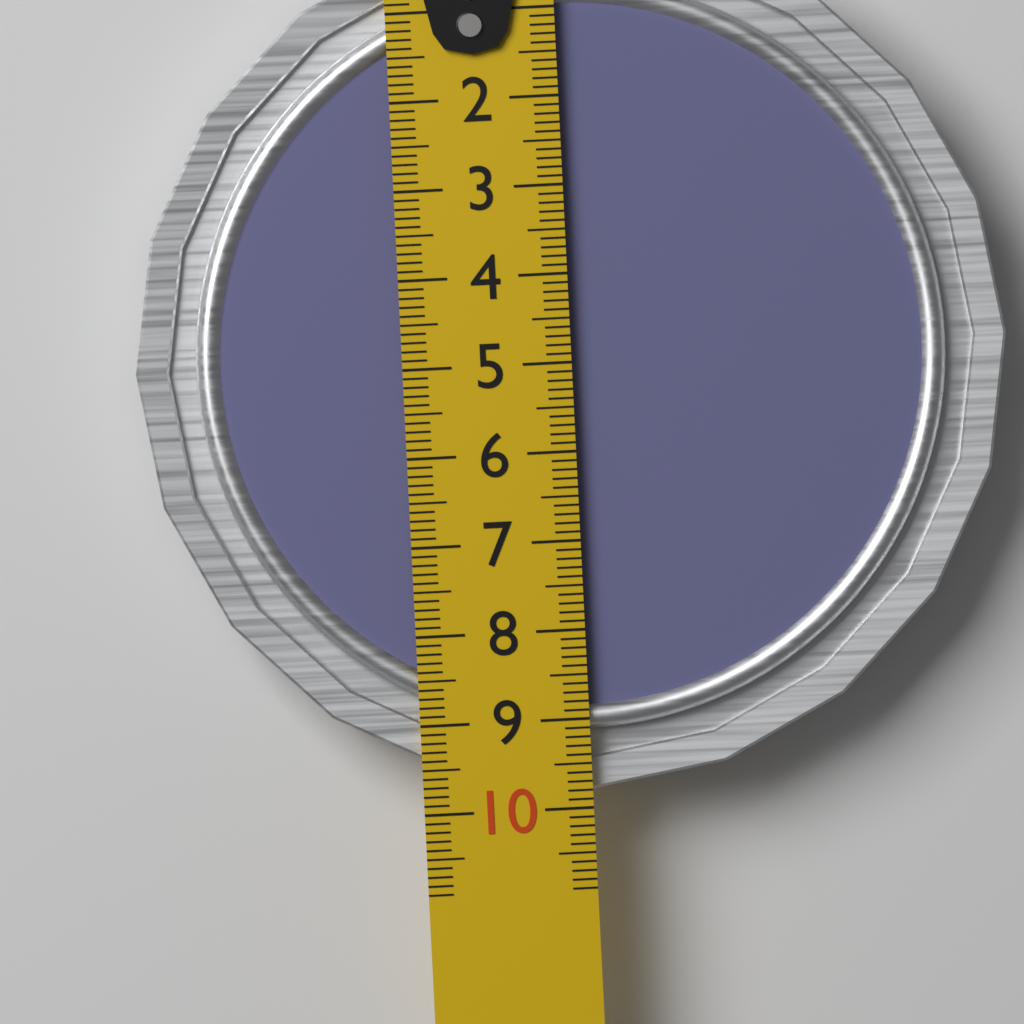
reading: 9.8 cm
